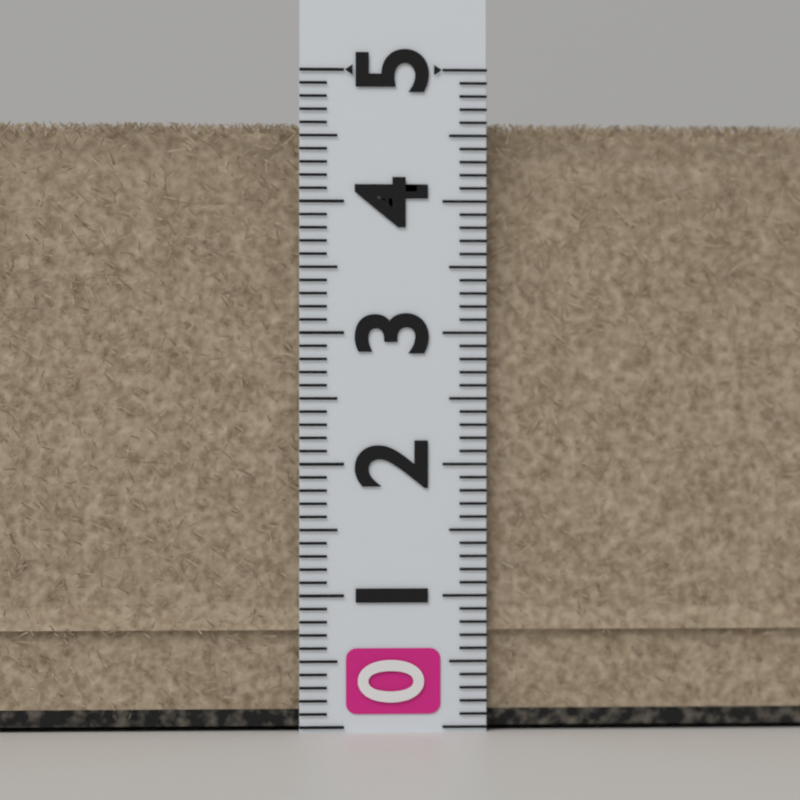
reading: 4.6 (no unit)
